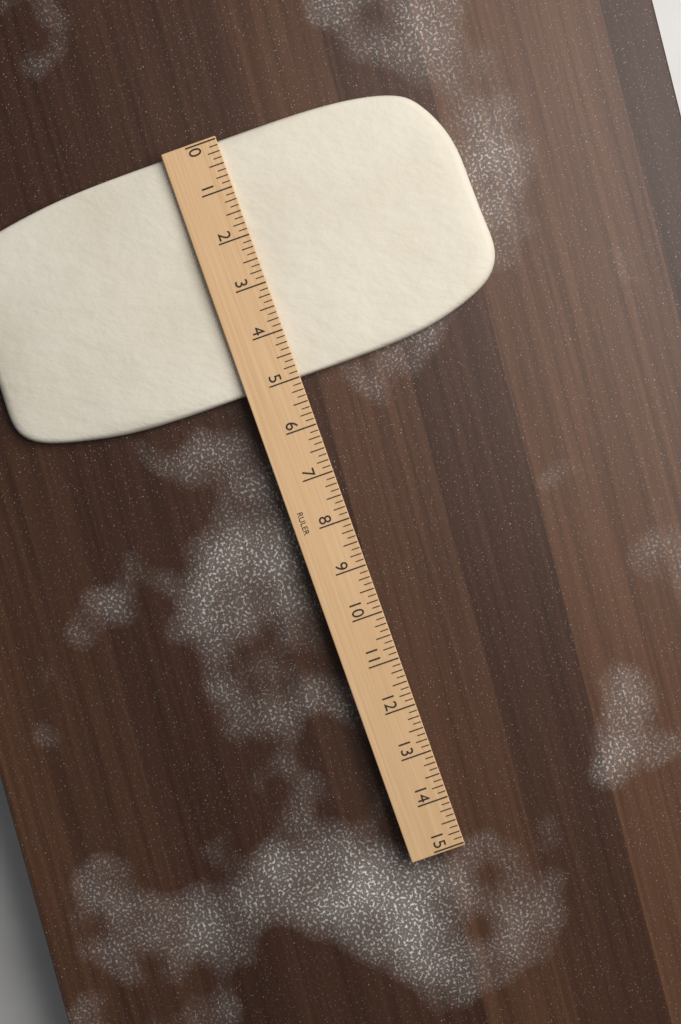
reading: 5.000 (no unit)
